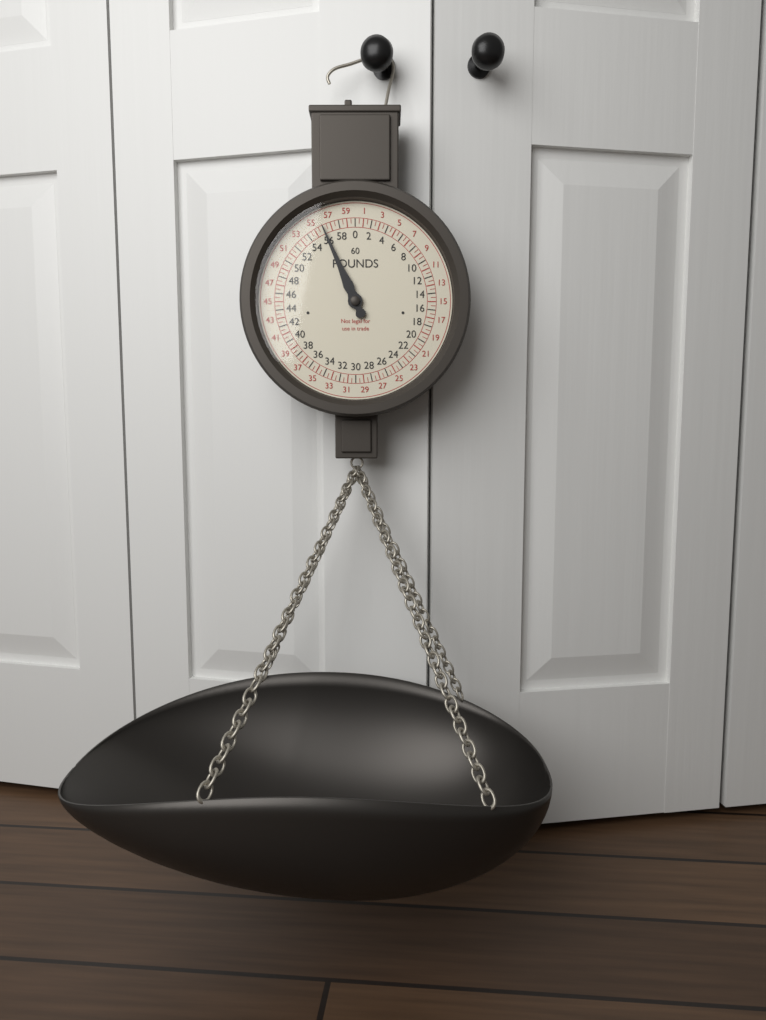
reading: 56.0 lb
